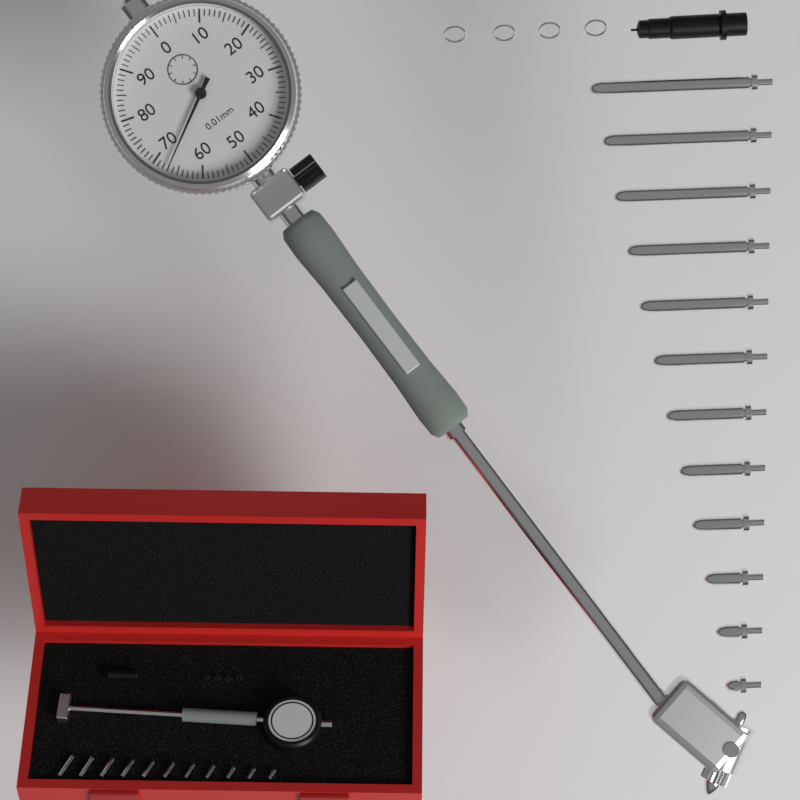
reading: 0.67 mm
